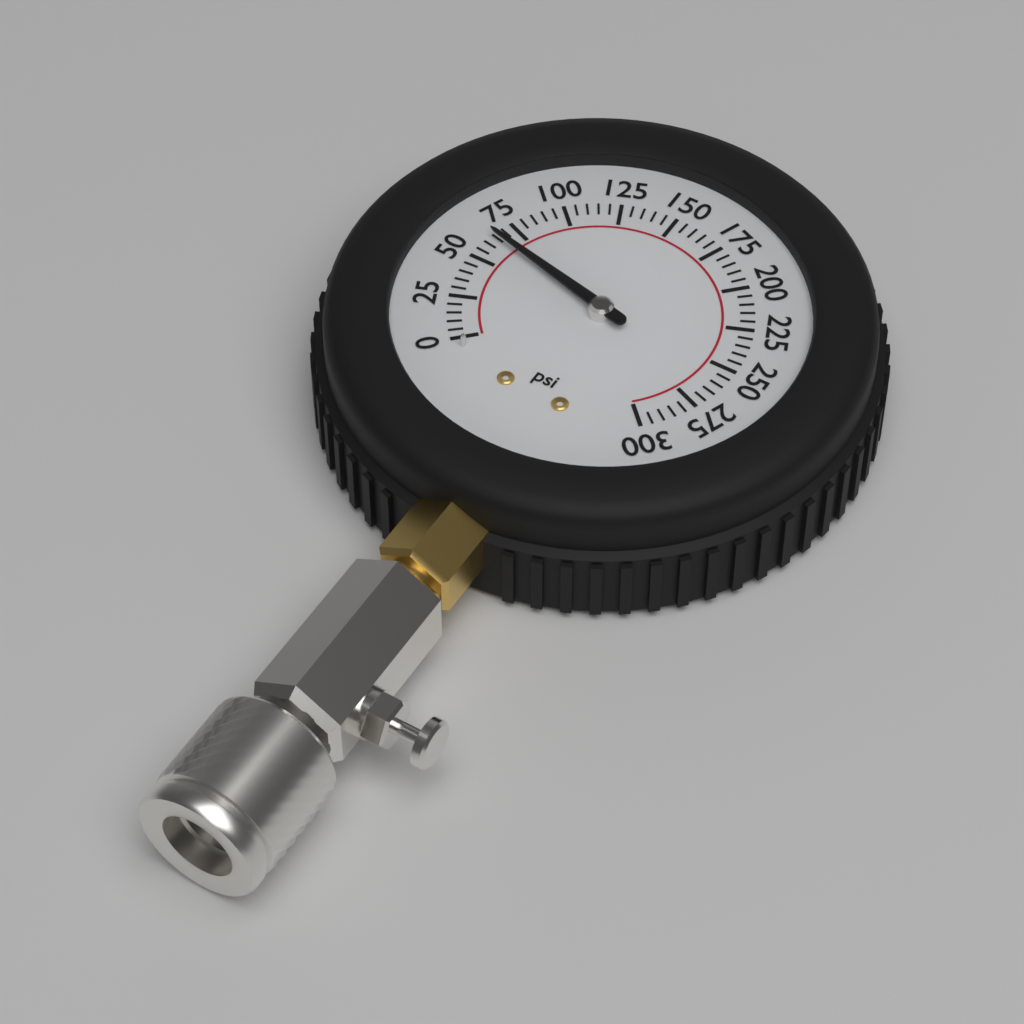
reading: 65 psi
